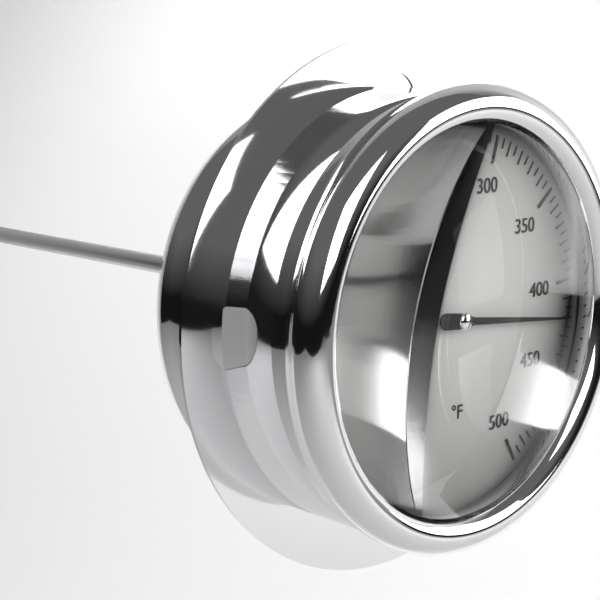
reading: 420 °F
